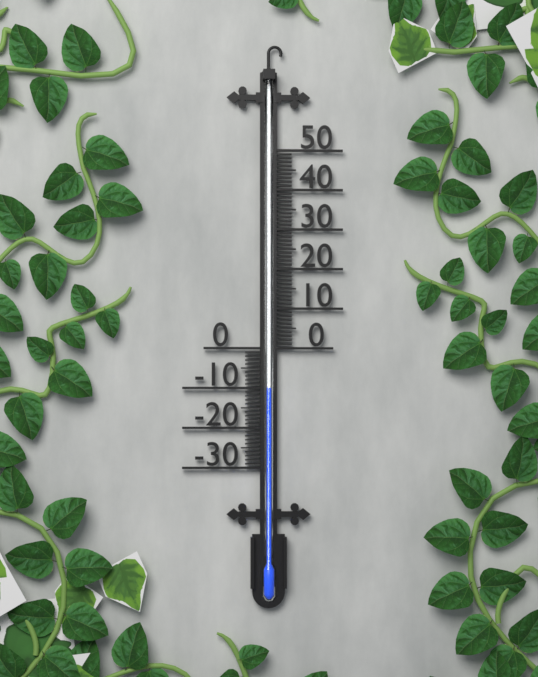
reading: -10 (no unit)
